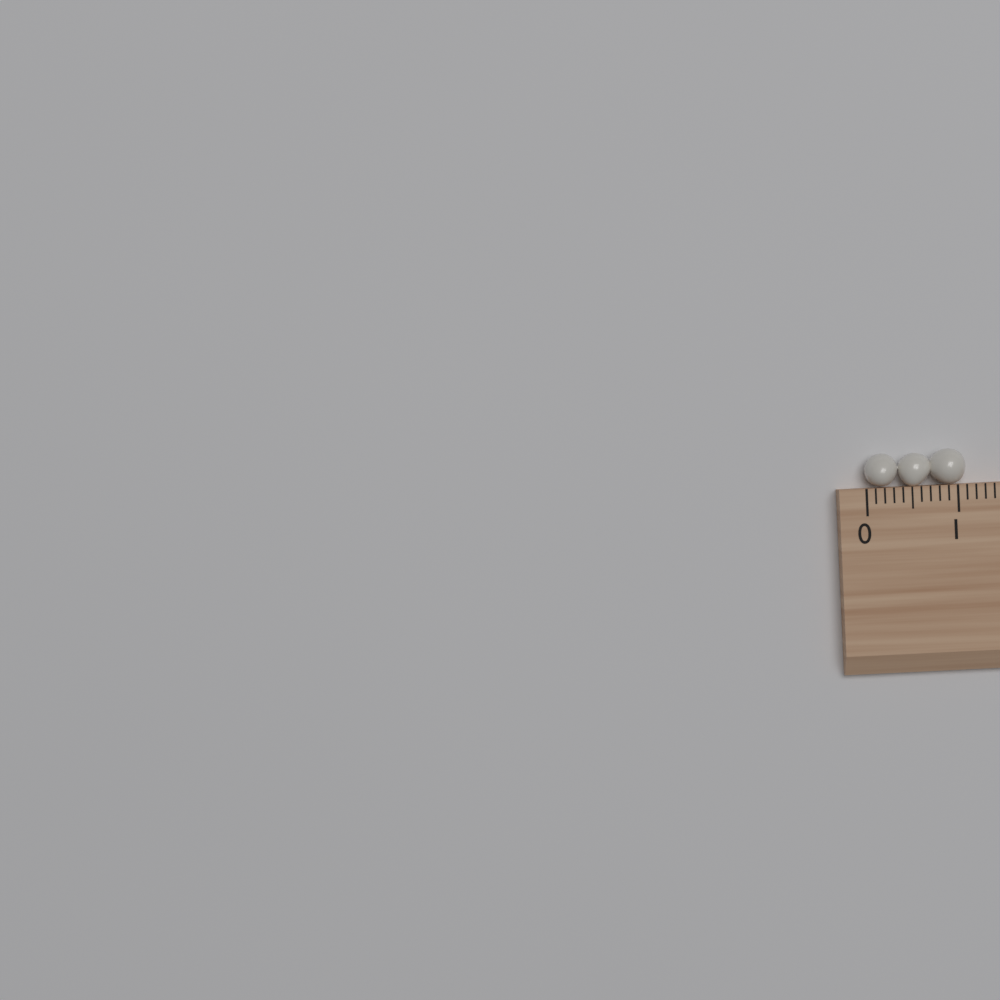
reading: 1.1 (no unit)
